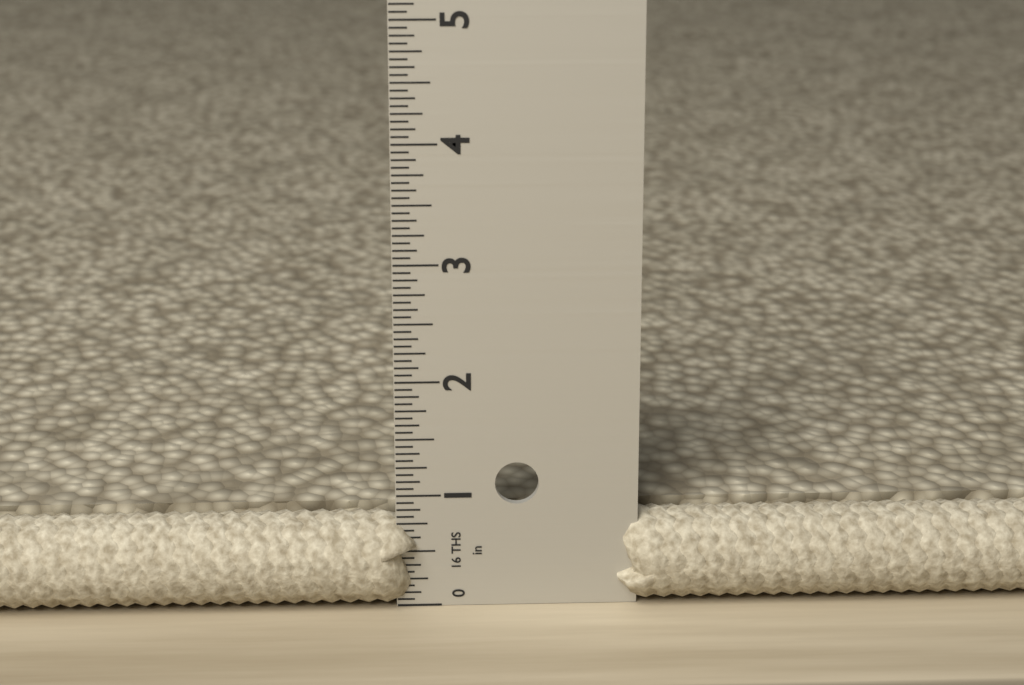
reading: 0.8125 in
